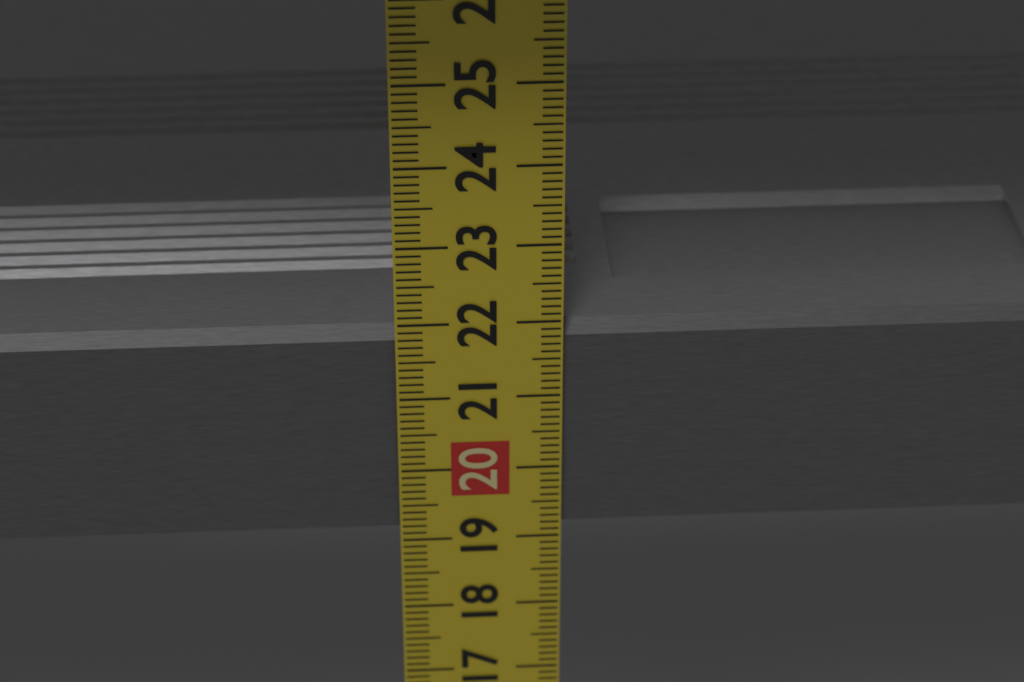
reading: 21.9 cm
